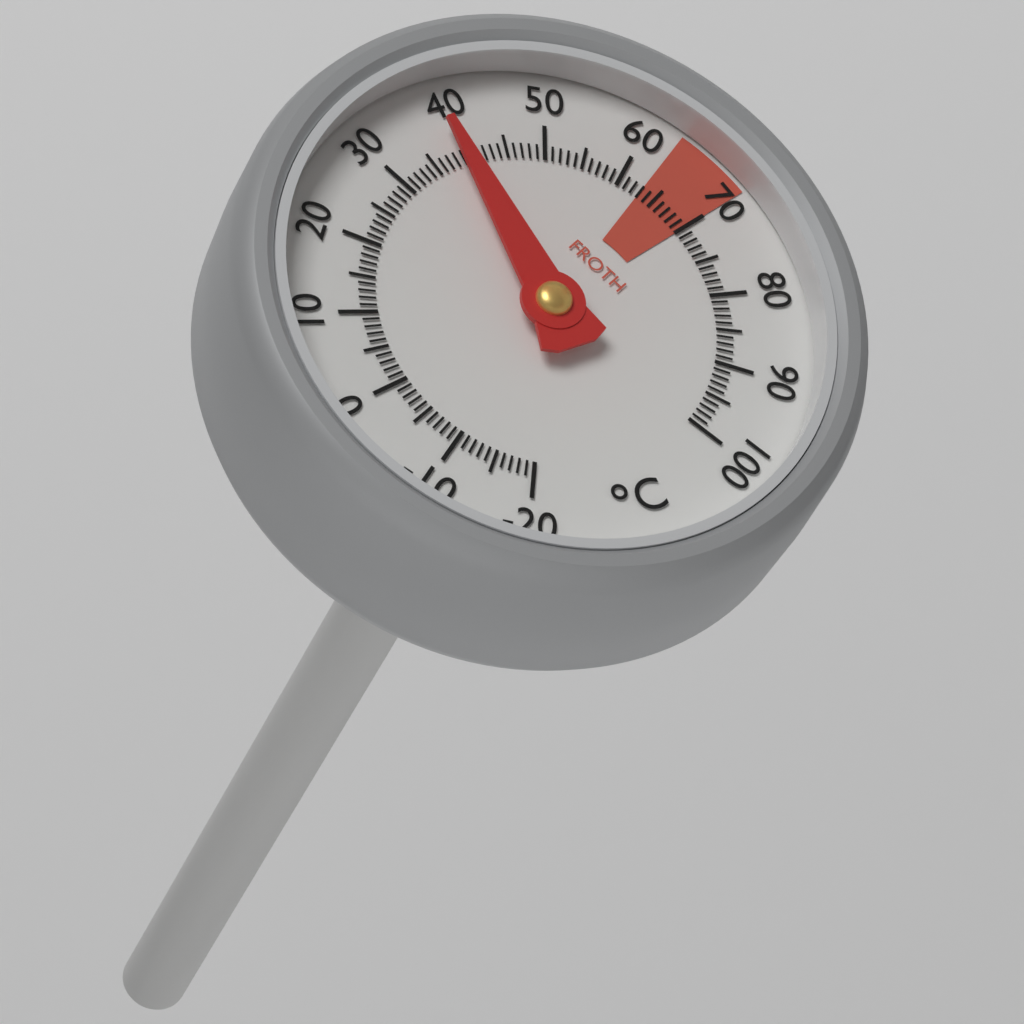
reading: 39 °C
